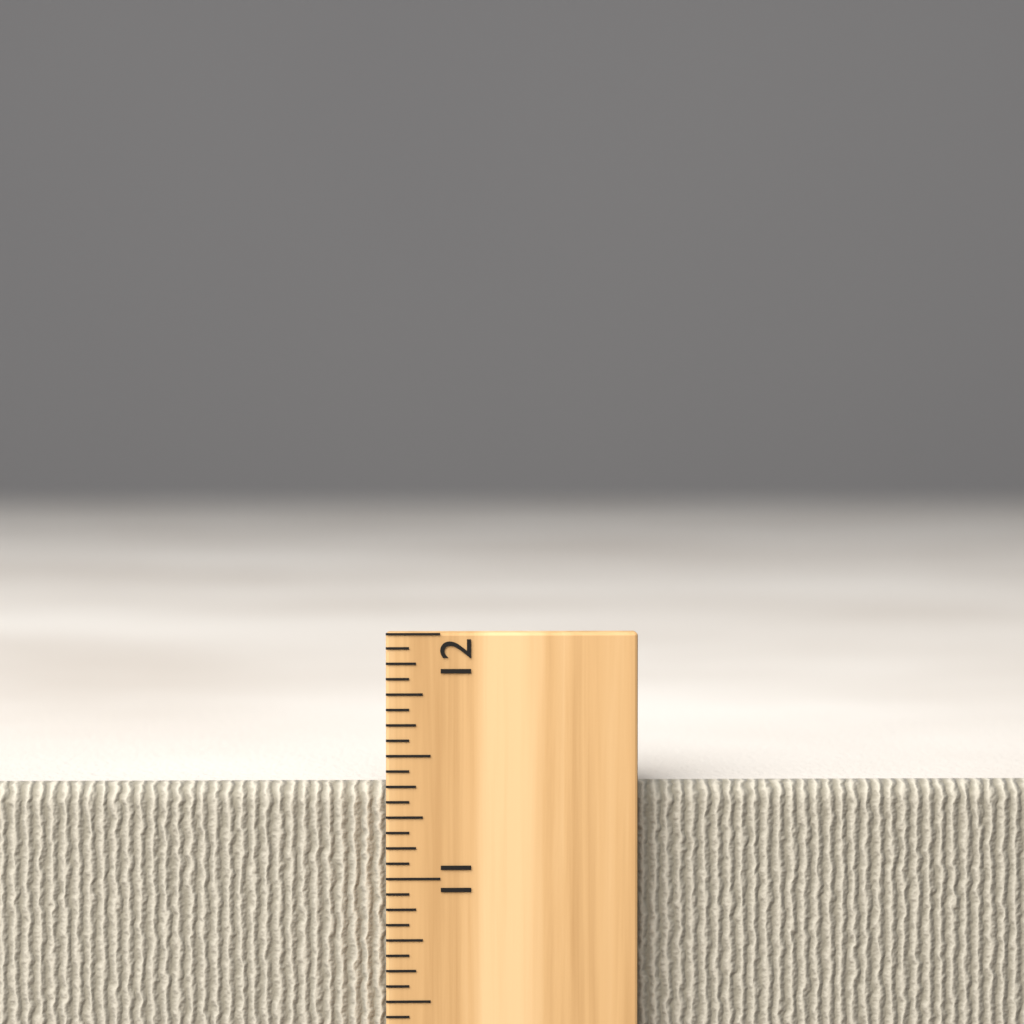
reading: 11.3750 inch
